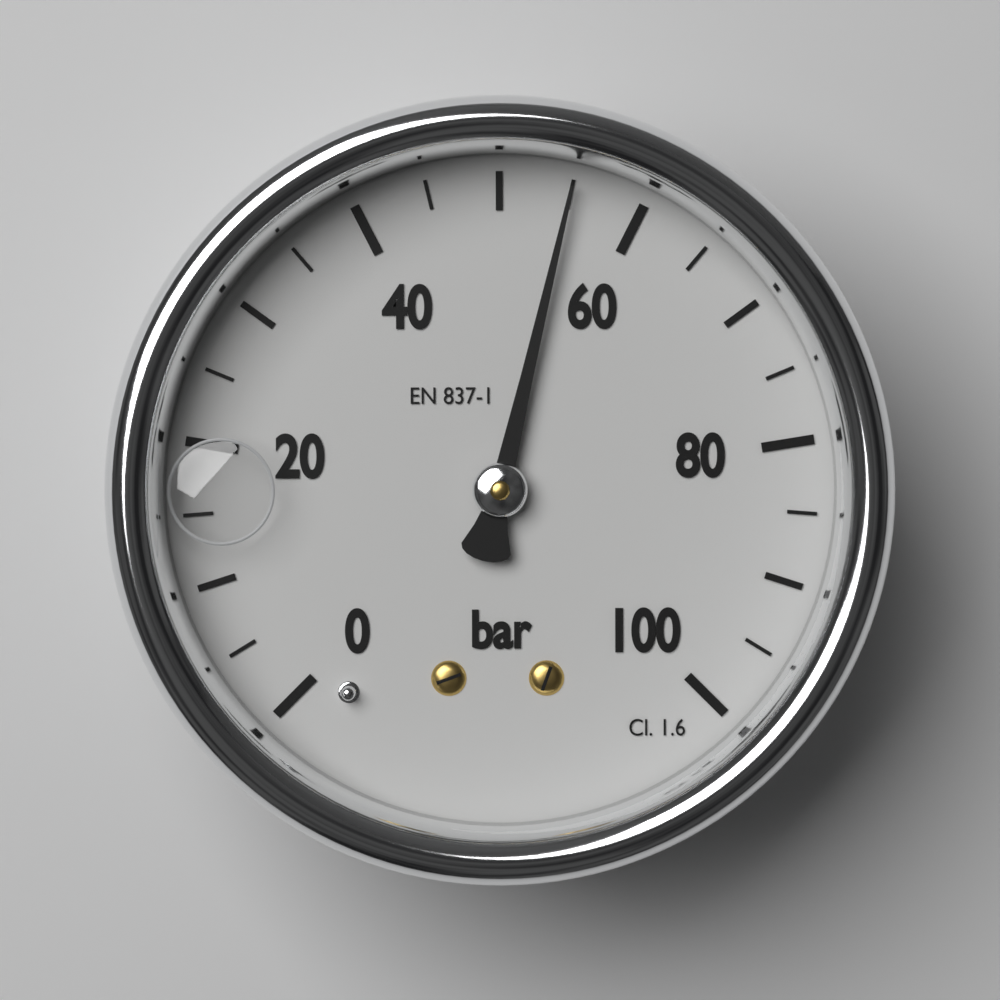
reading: 55 bar
